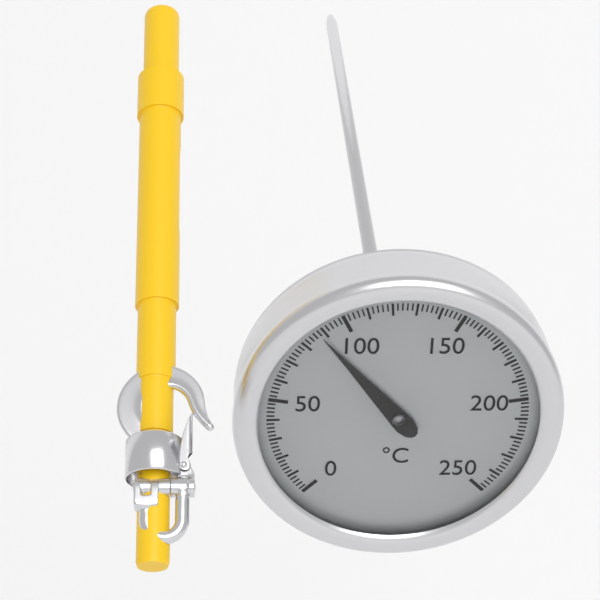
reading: 88 °C
